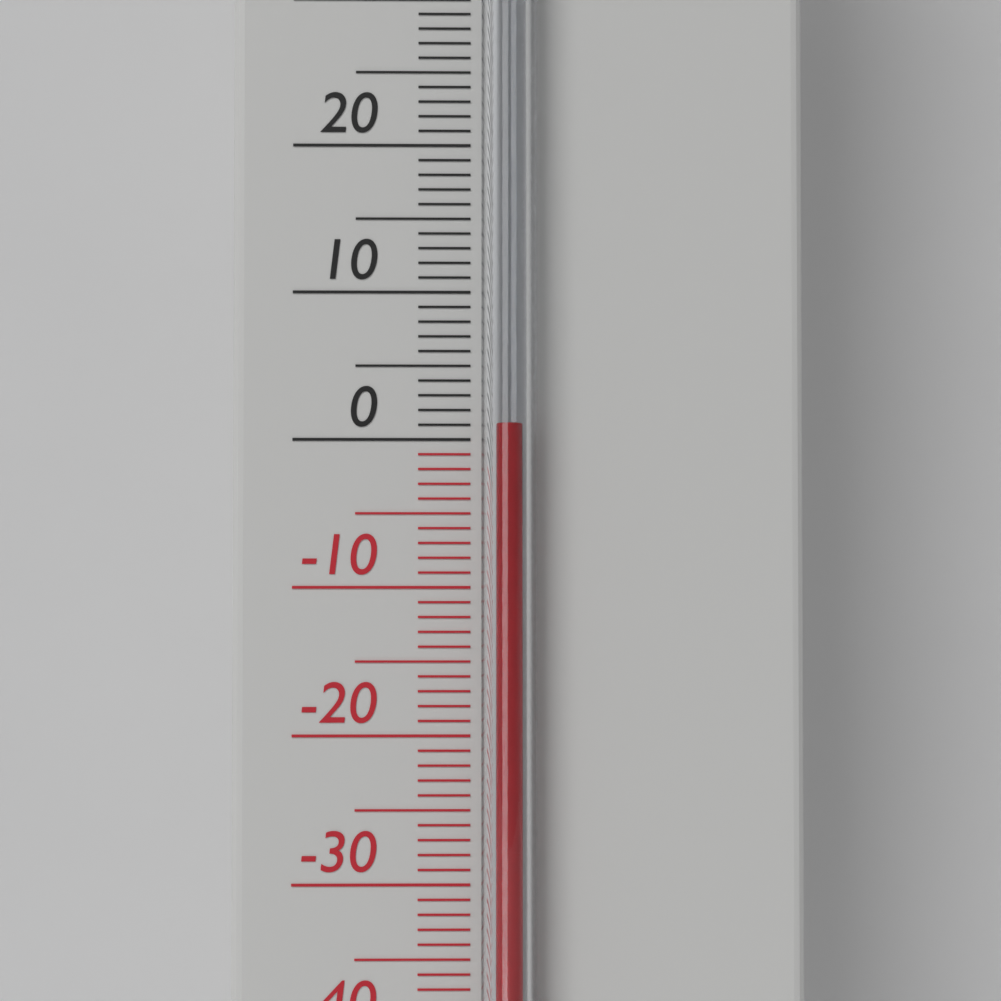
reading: 1 °C
